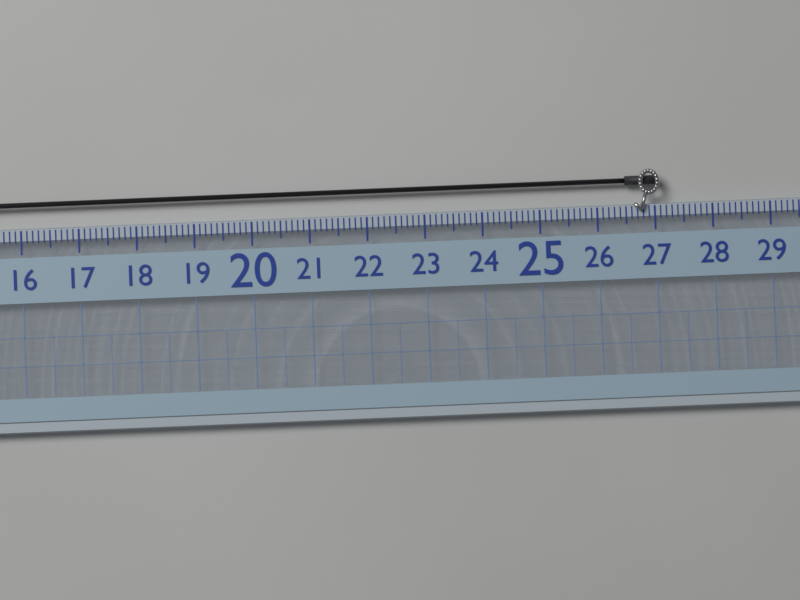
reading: 27.1 (no unit)
